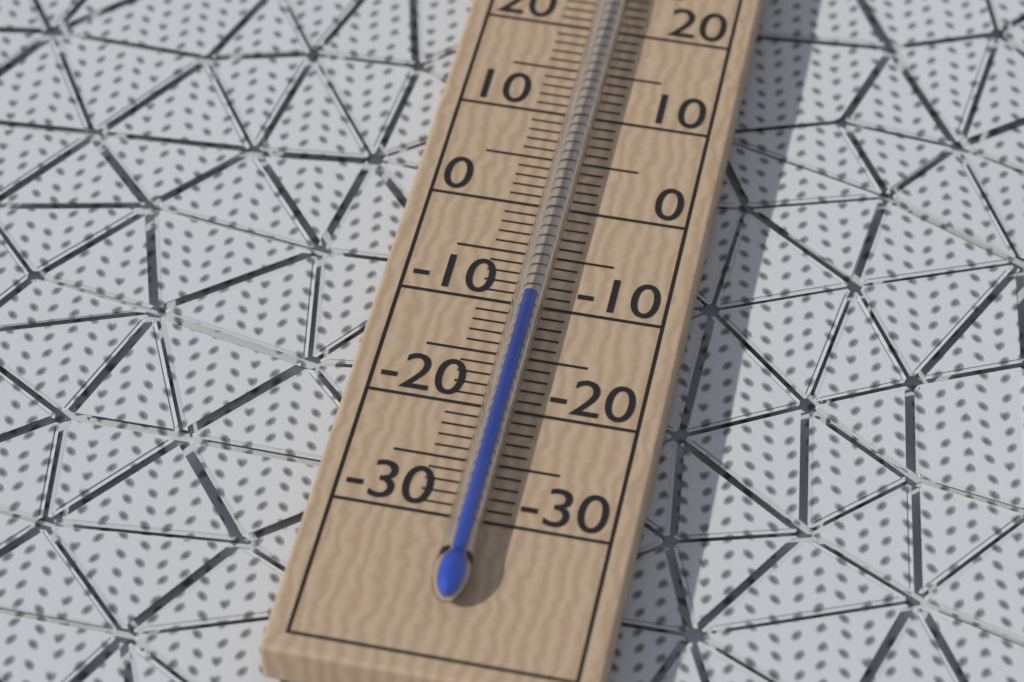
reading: -10 °C
